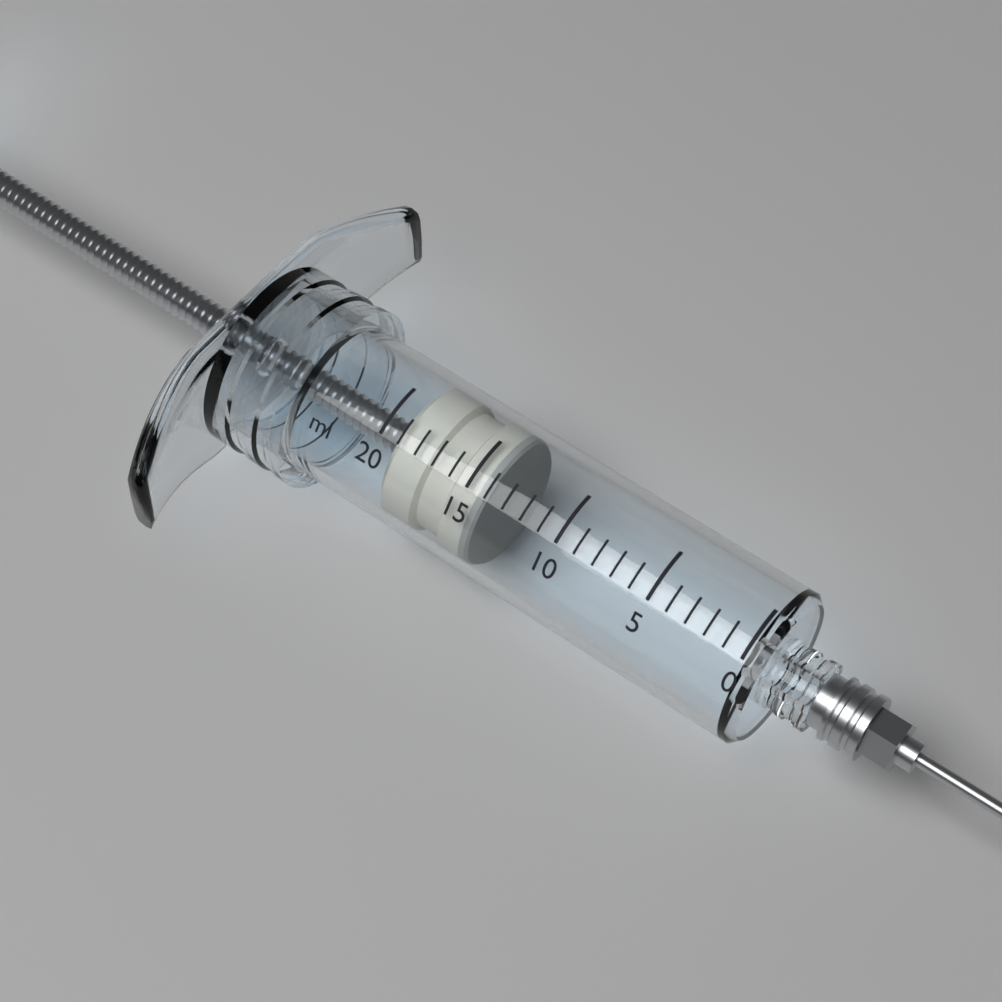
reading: 14 ml
